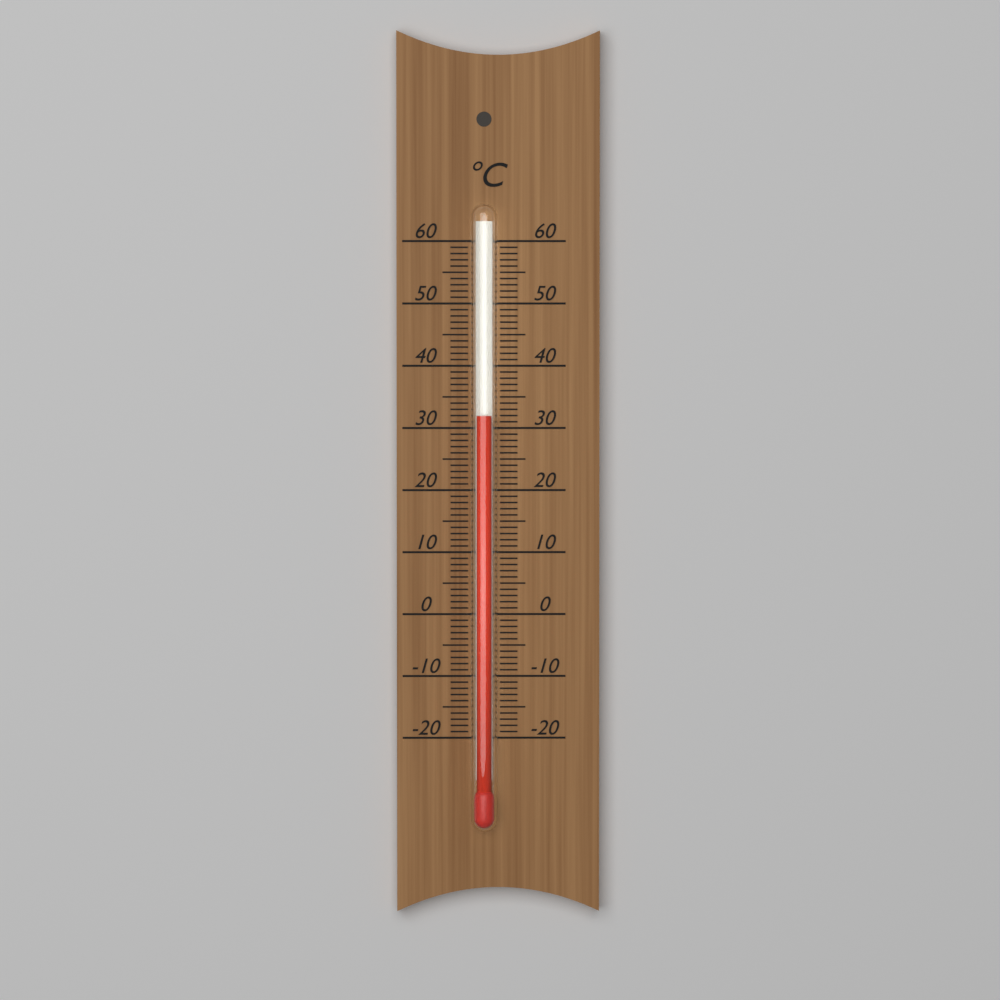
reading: 32 °C
